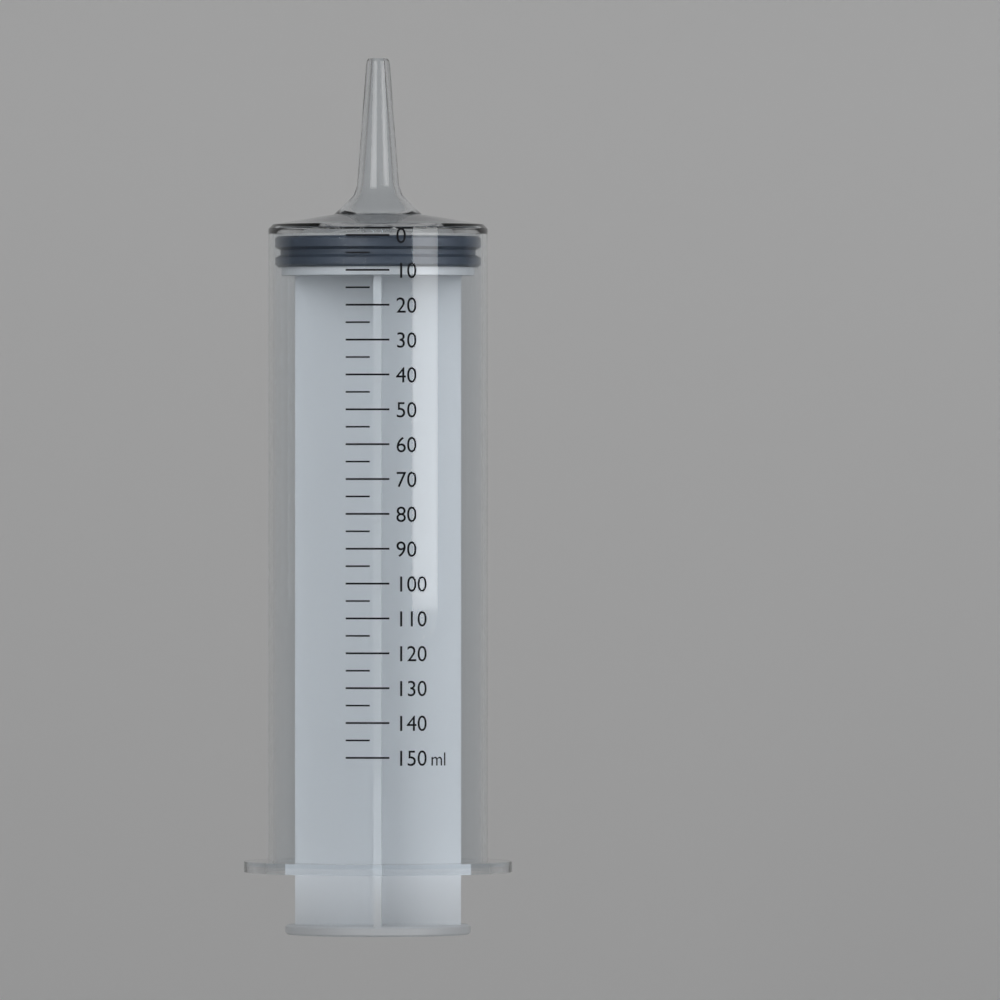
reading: 0 ml
